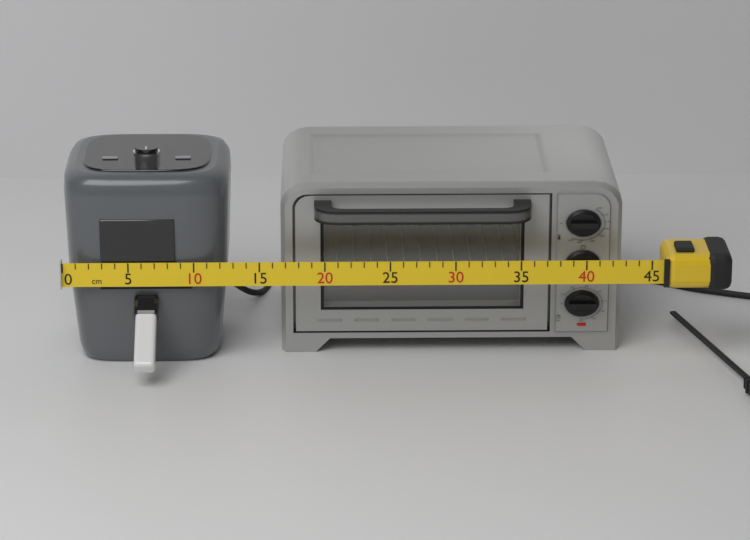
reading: 43 cm
